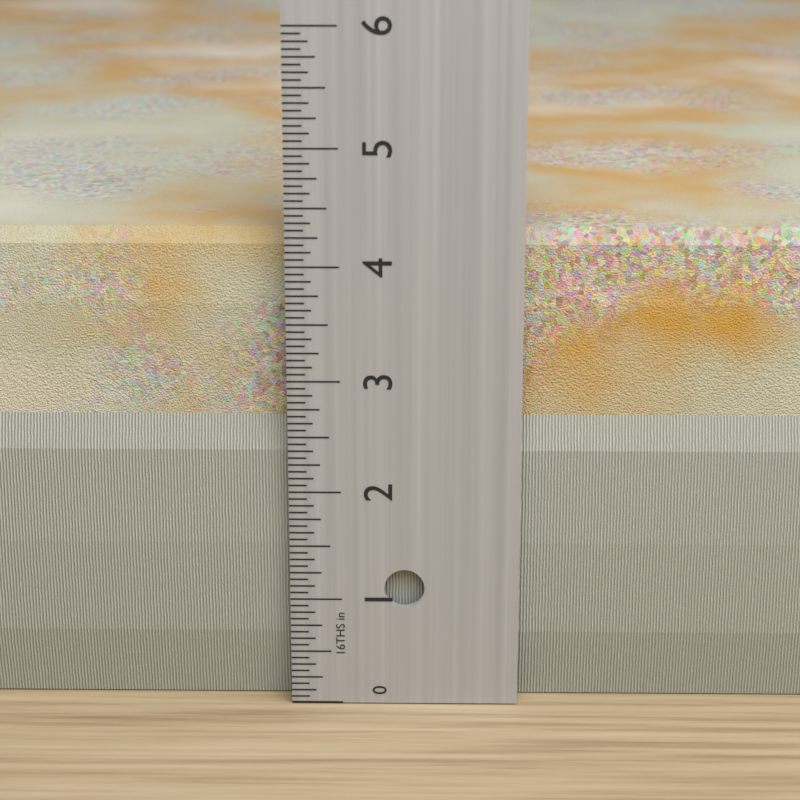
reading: 4.2500 in
